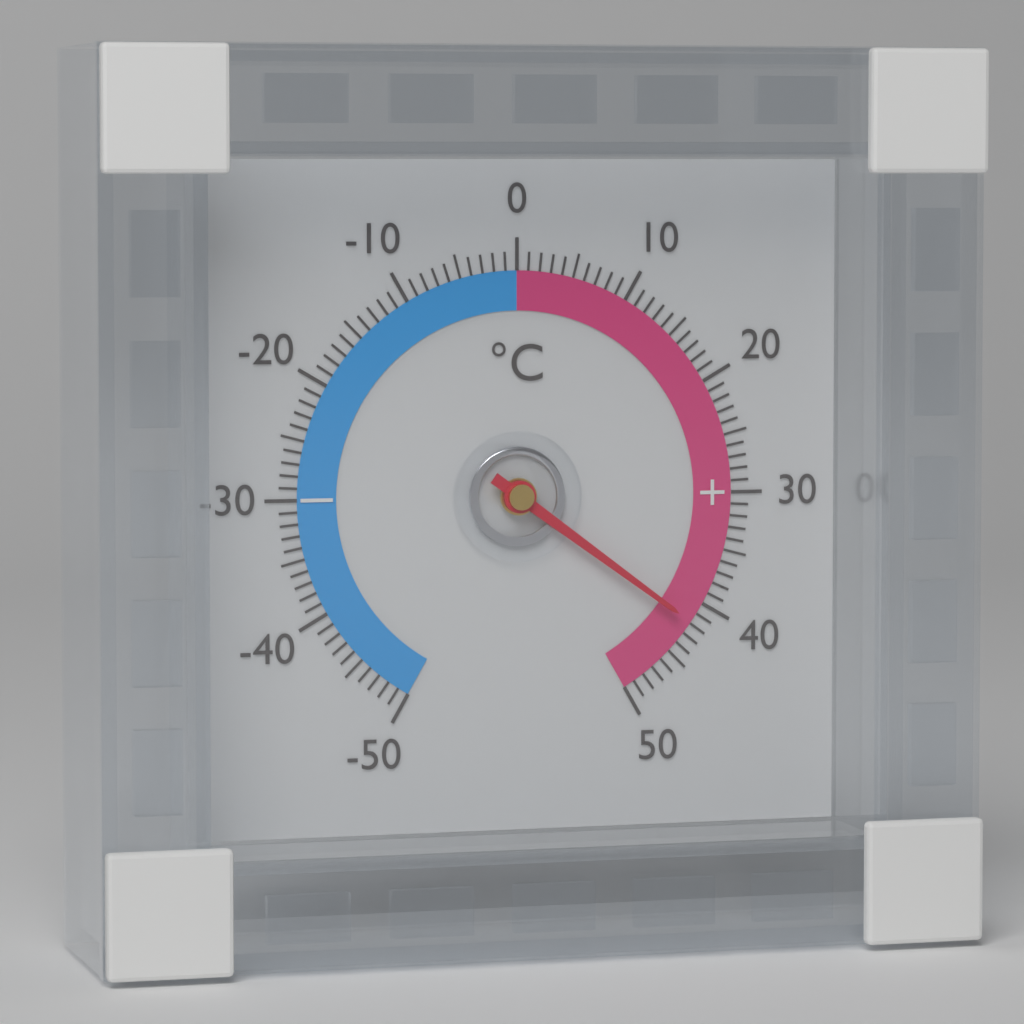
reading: 42 °C
